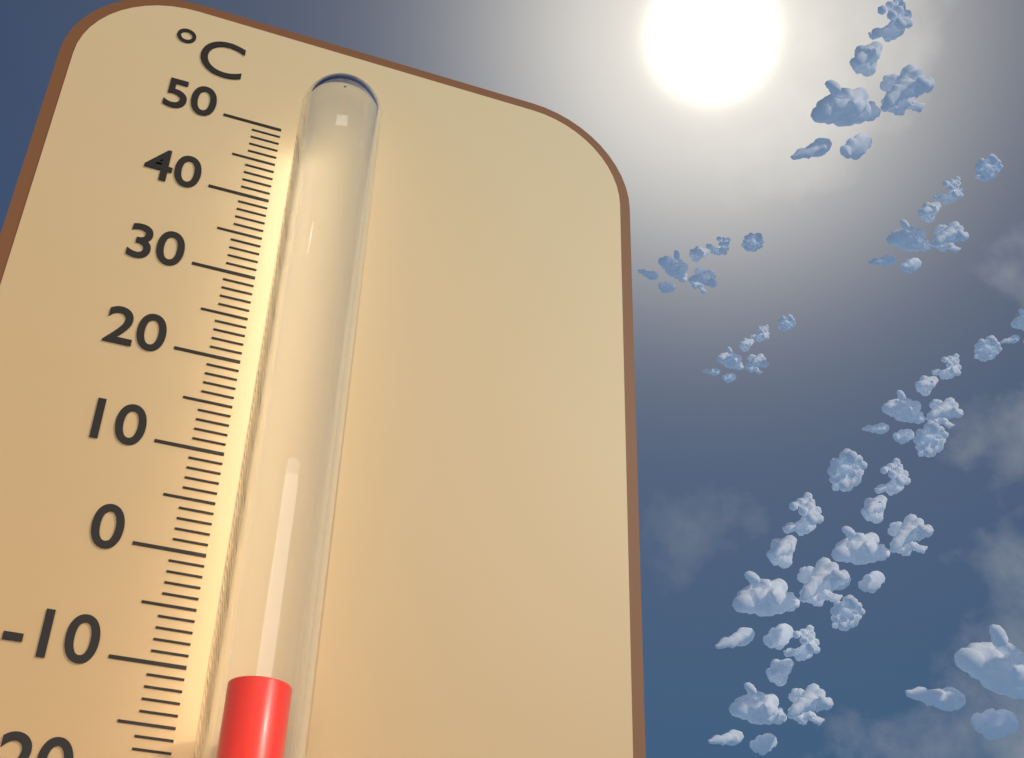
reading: -13 °C
